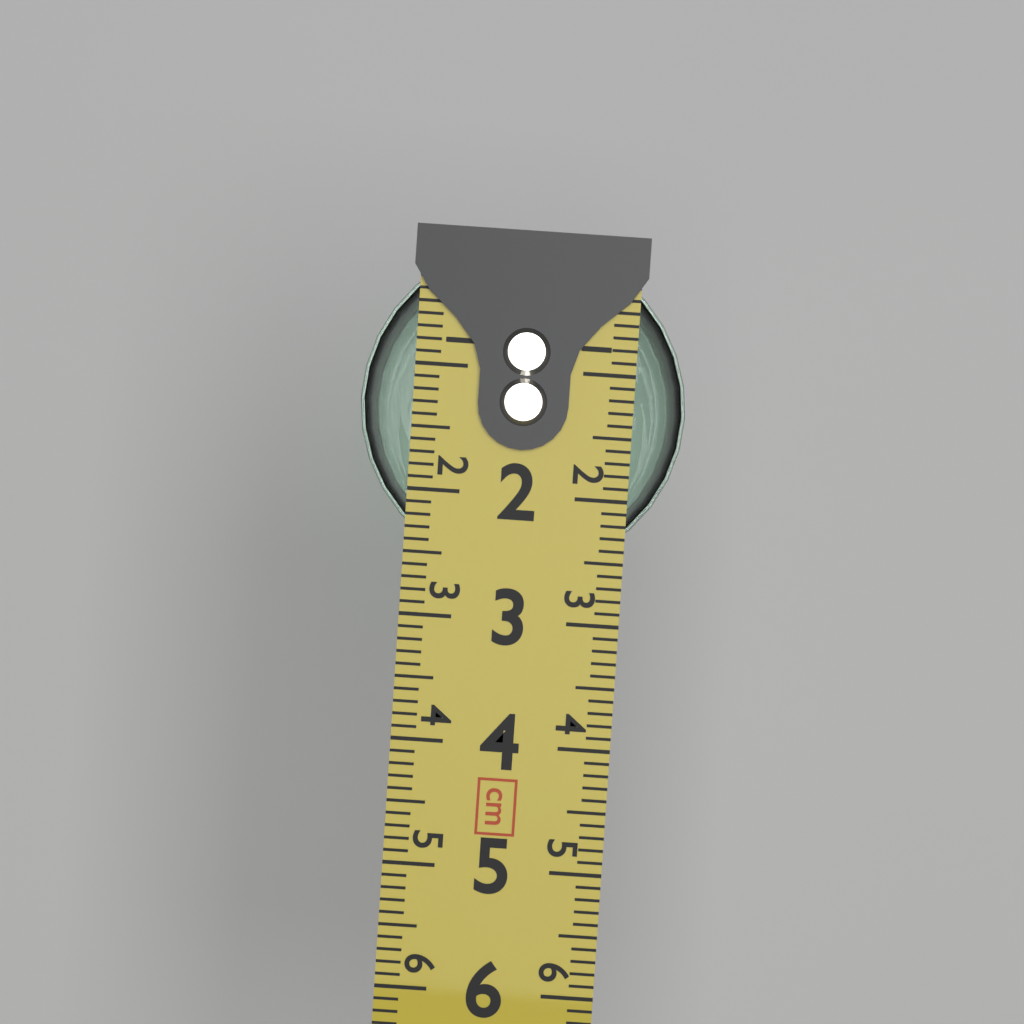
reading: 2.6 cm
